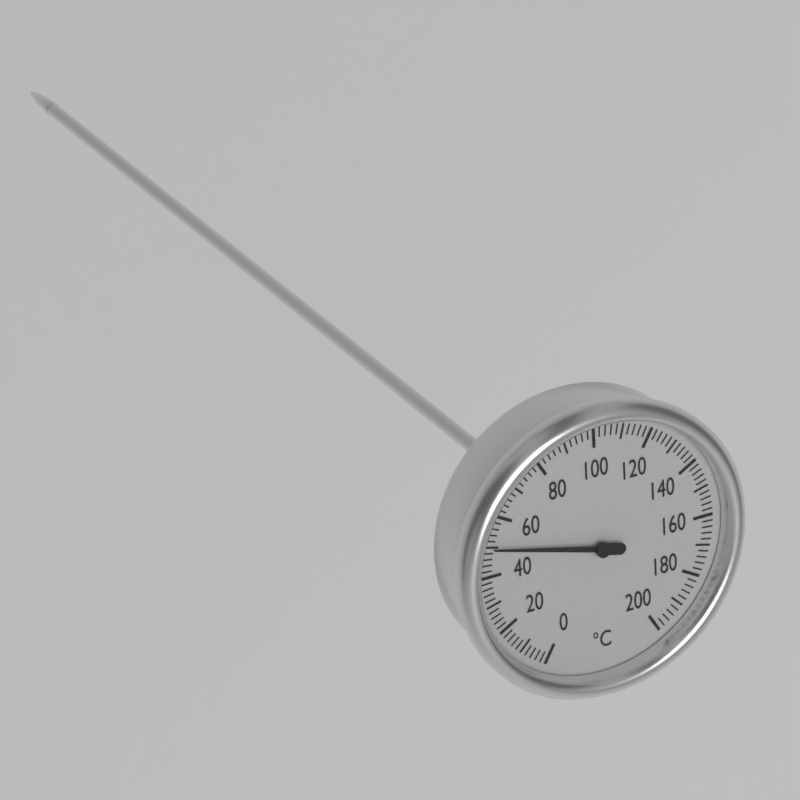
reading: 50 °C
